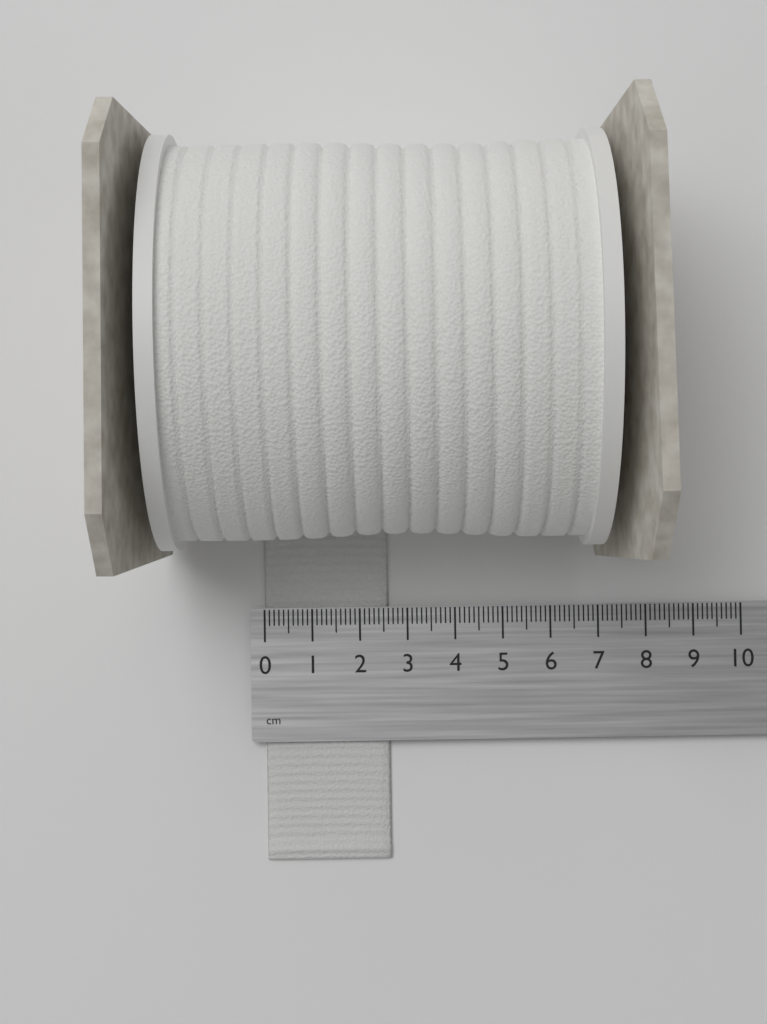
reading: 2.6 cm
